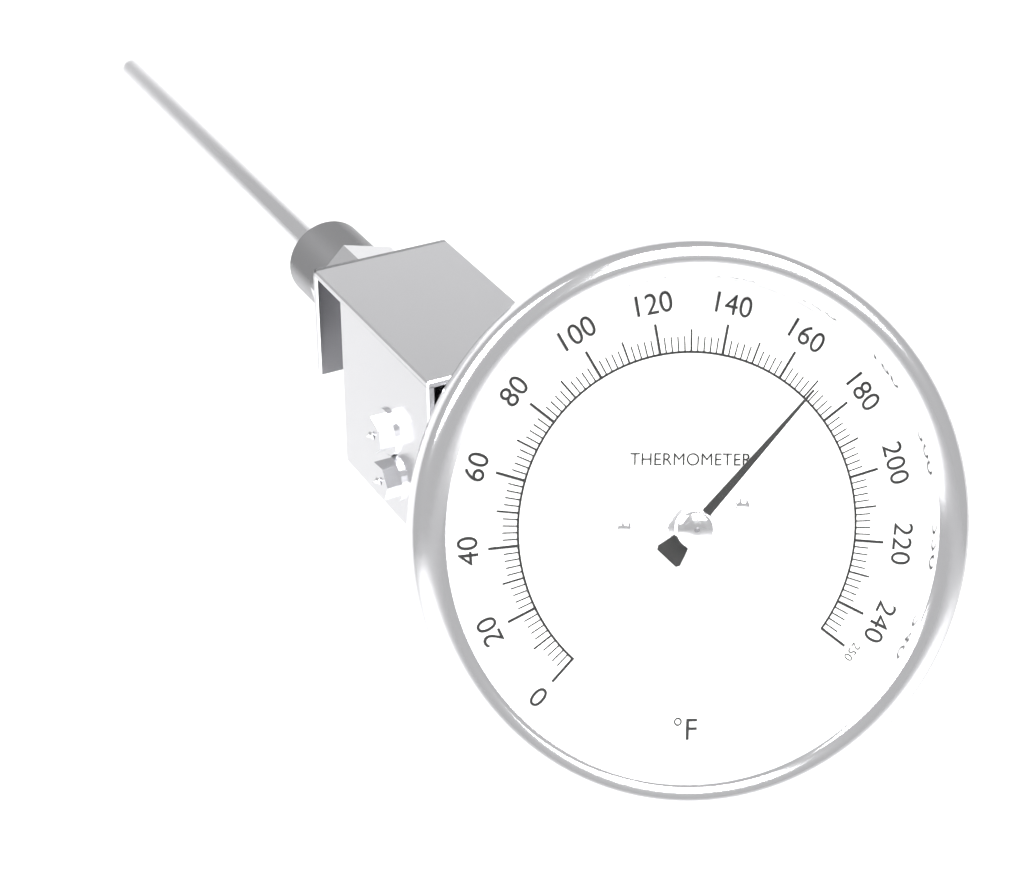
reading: 170 °F
